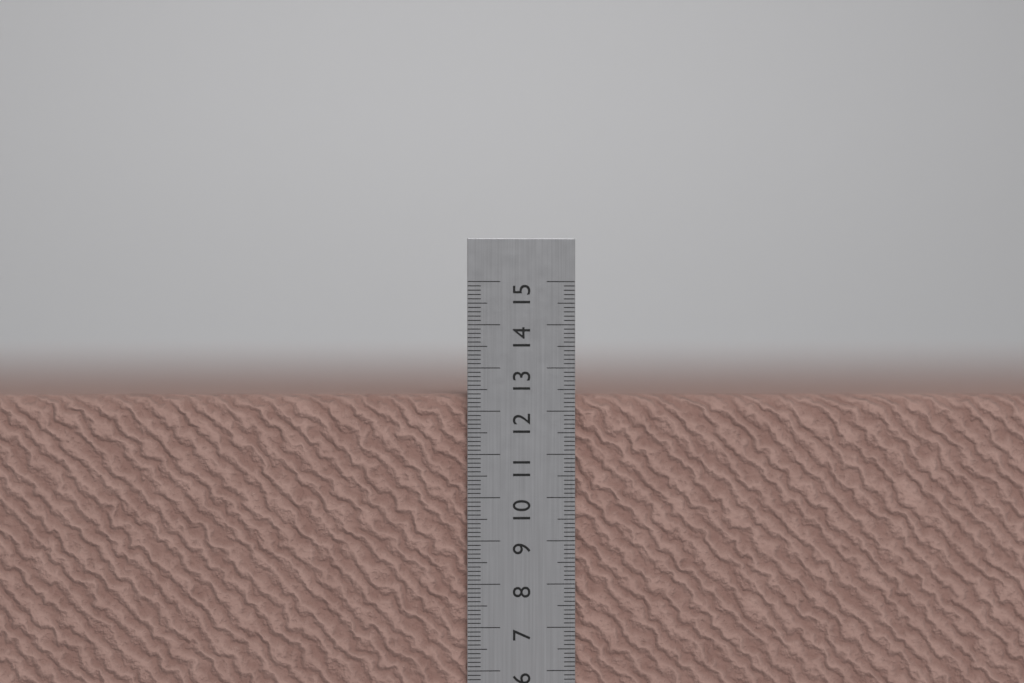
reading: 12.4 cm
